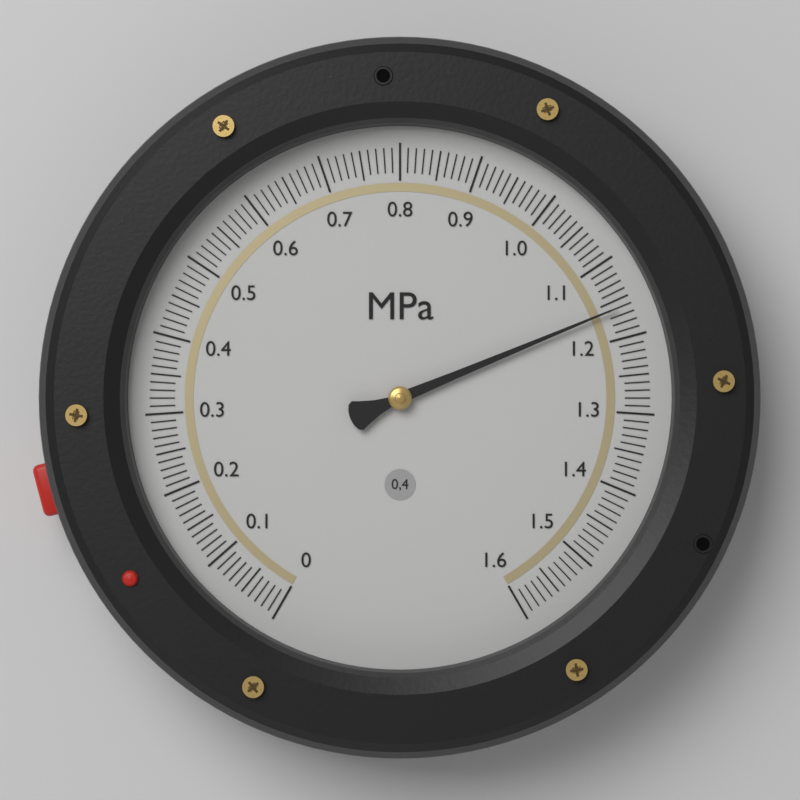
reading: 1.16 MPa
